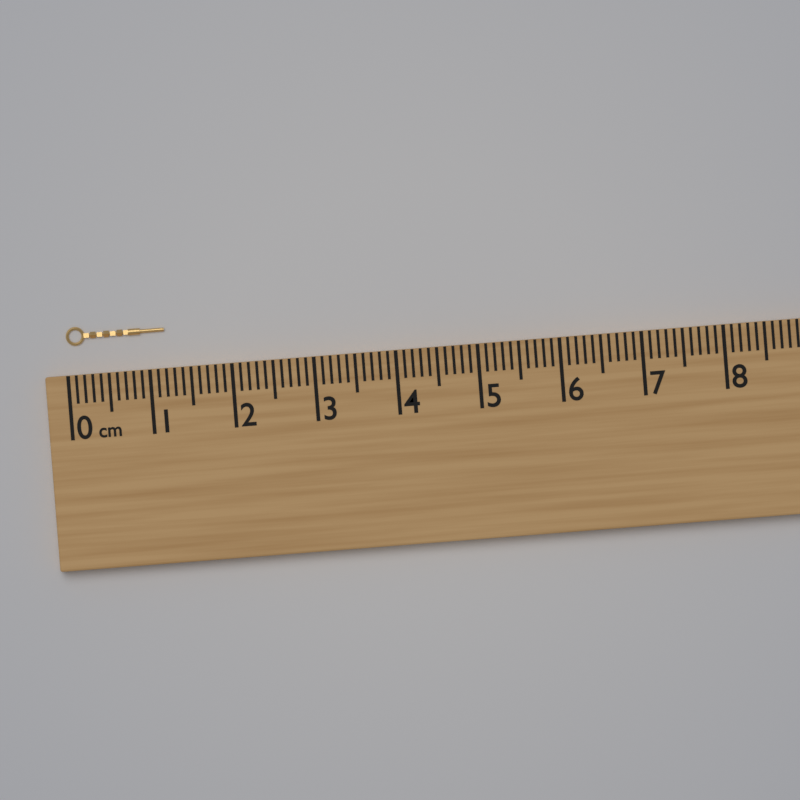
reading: 1.2 cm
